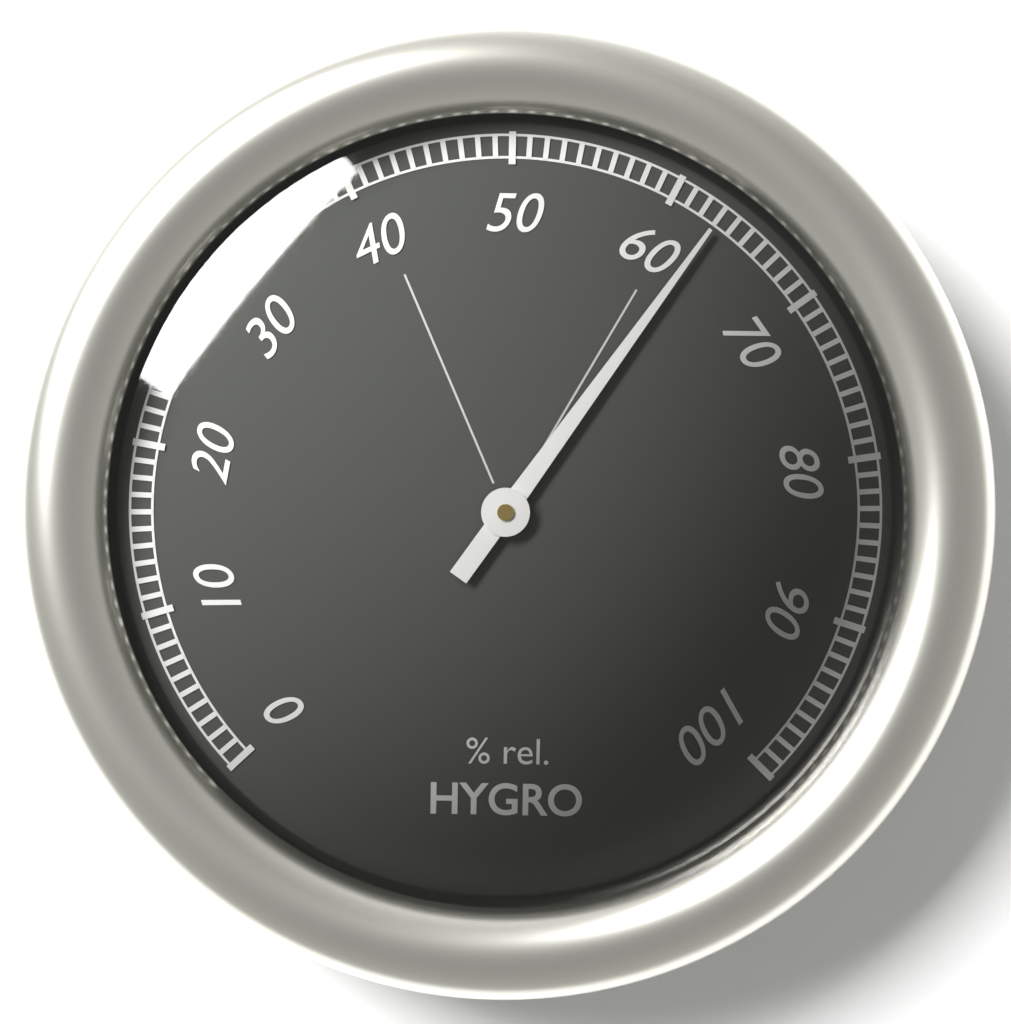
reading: 63 %
